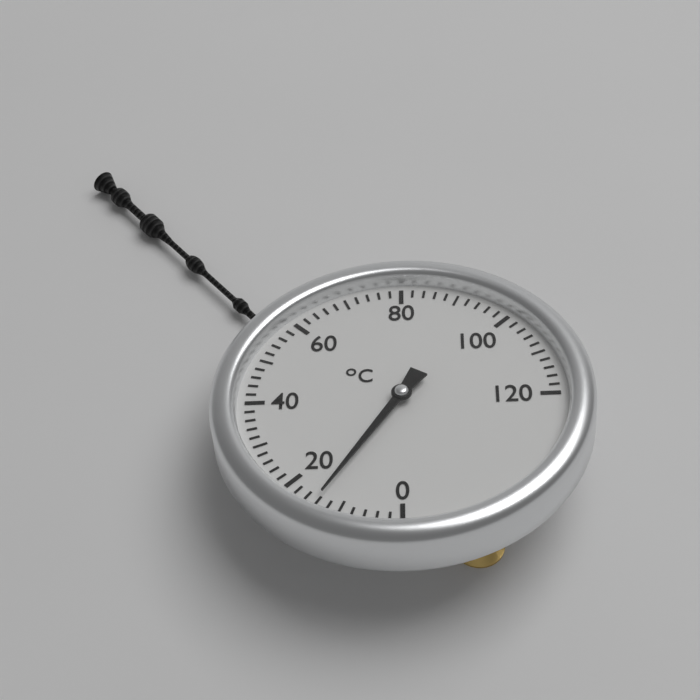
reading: 14 °C
